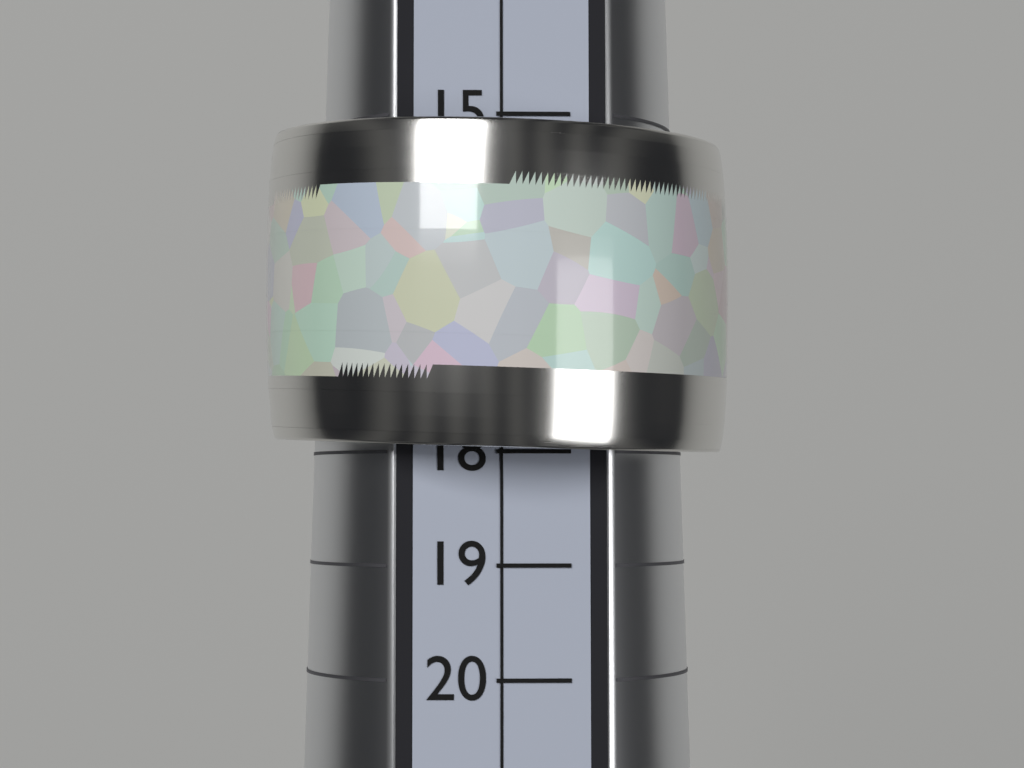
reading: 18 (no unit)
